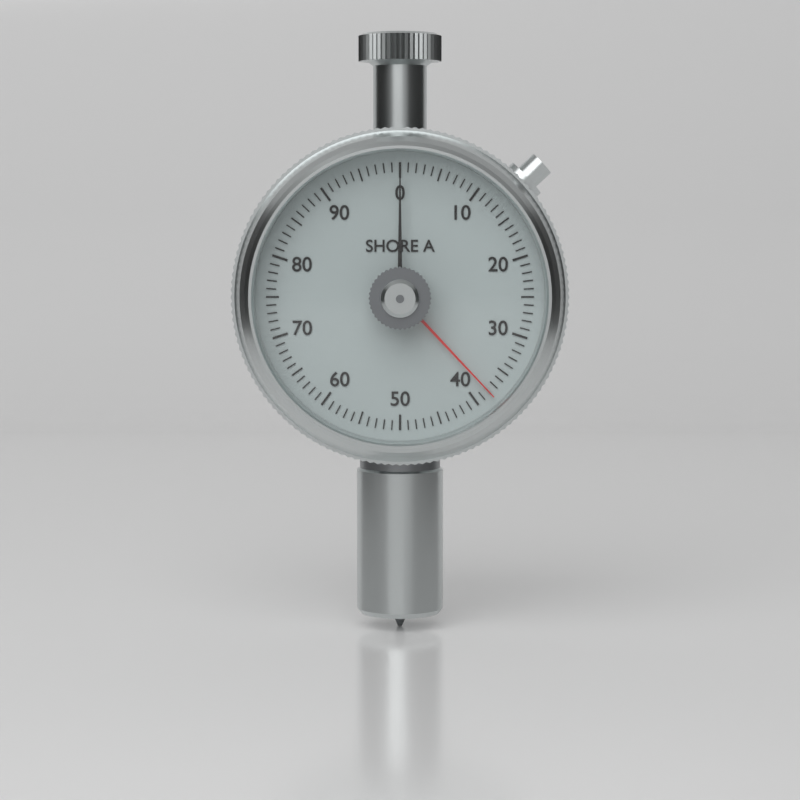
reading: 0 Shore A
